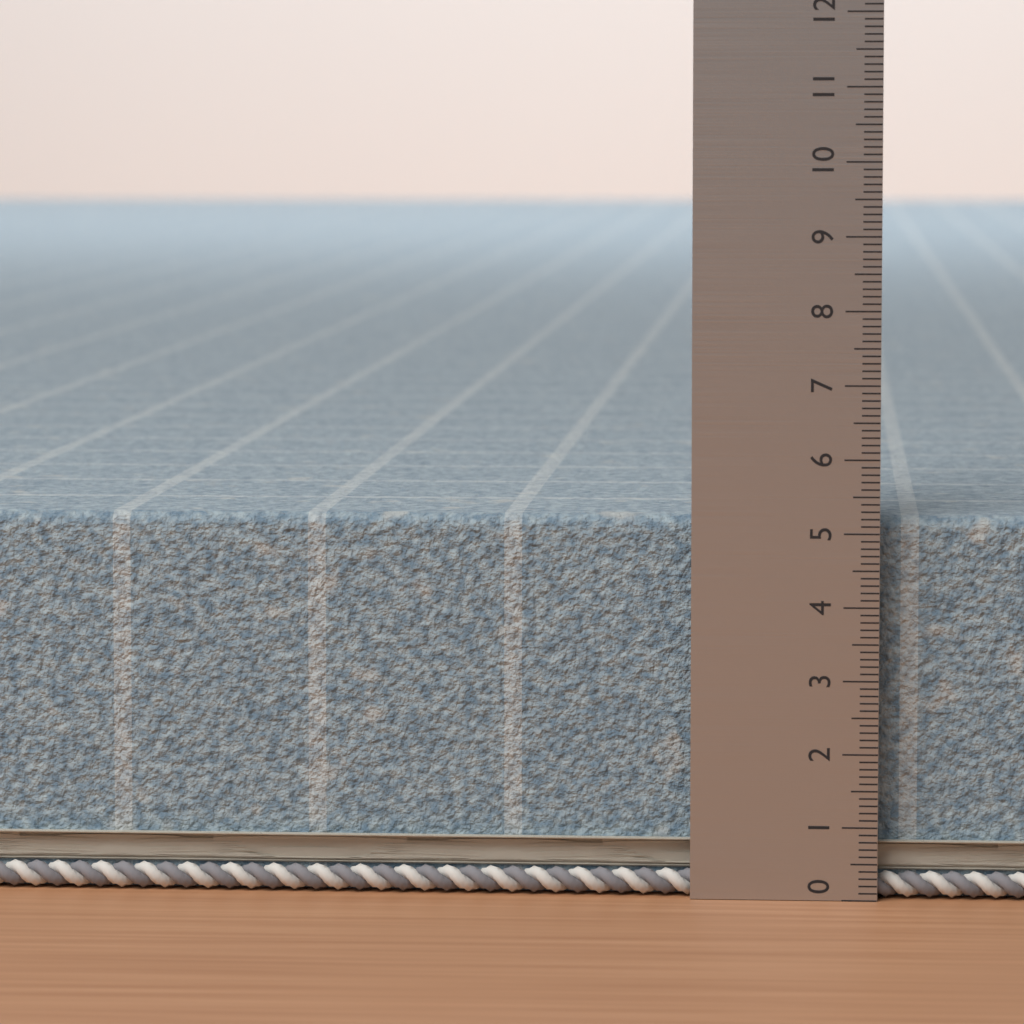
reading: 5.2 (no unit)
